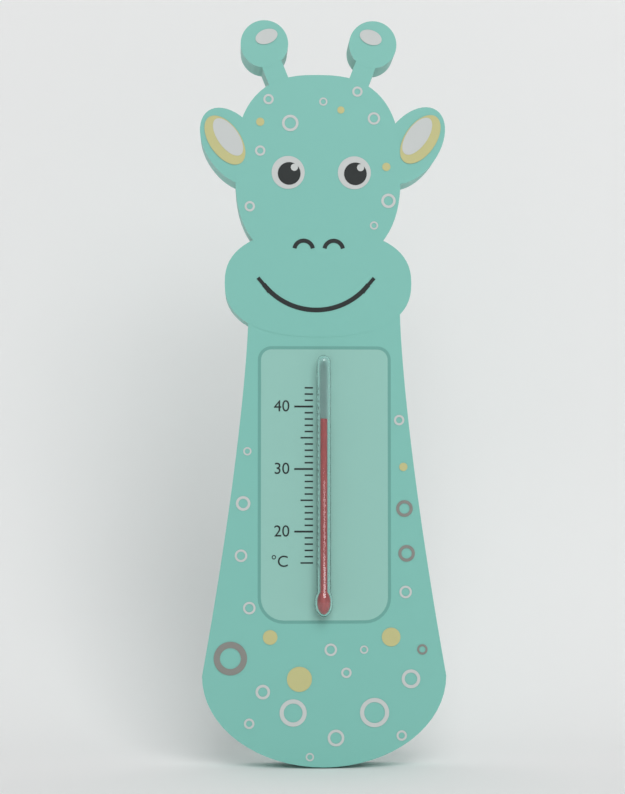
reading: 38 °C
